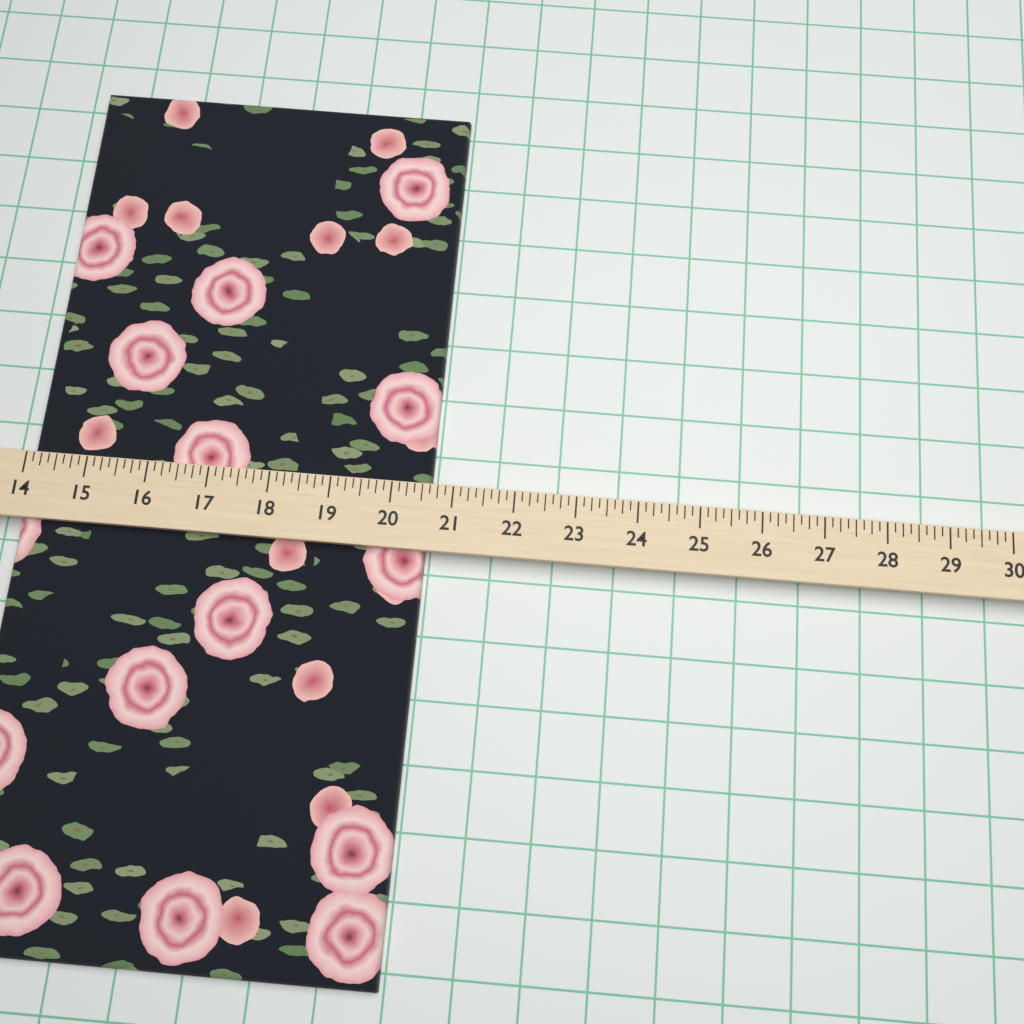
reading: 20.625 (no unit)
